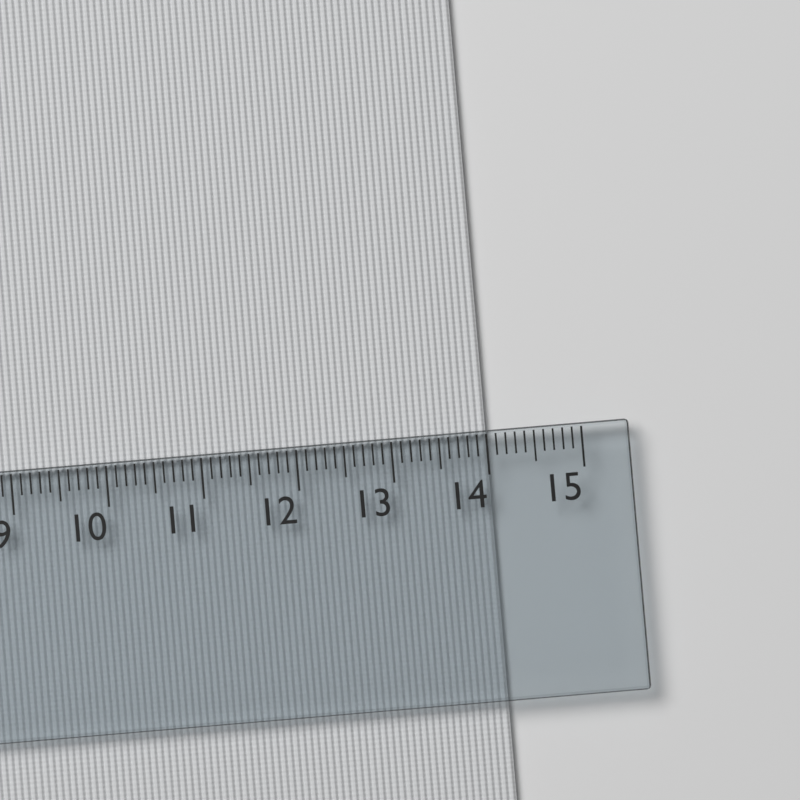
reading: 14.0 cm
